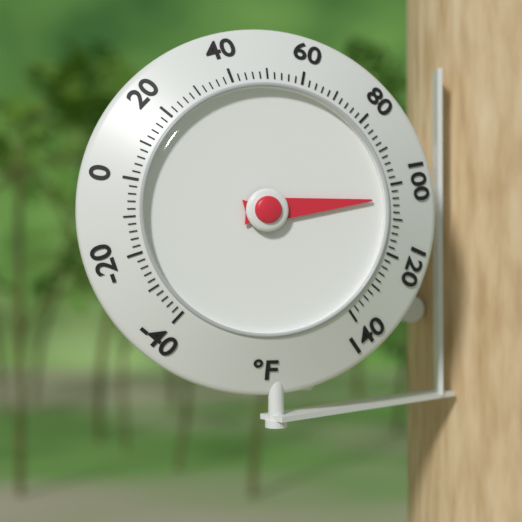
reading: 104 °F
